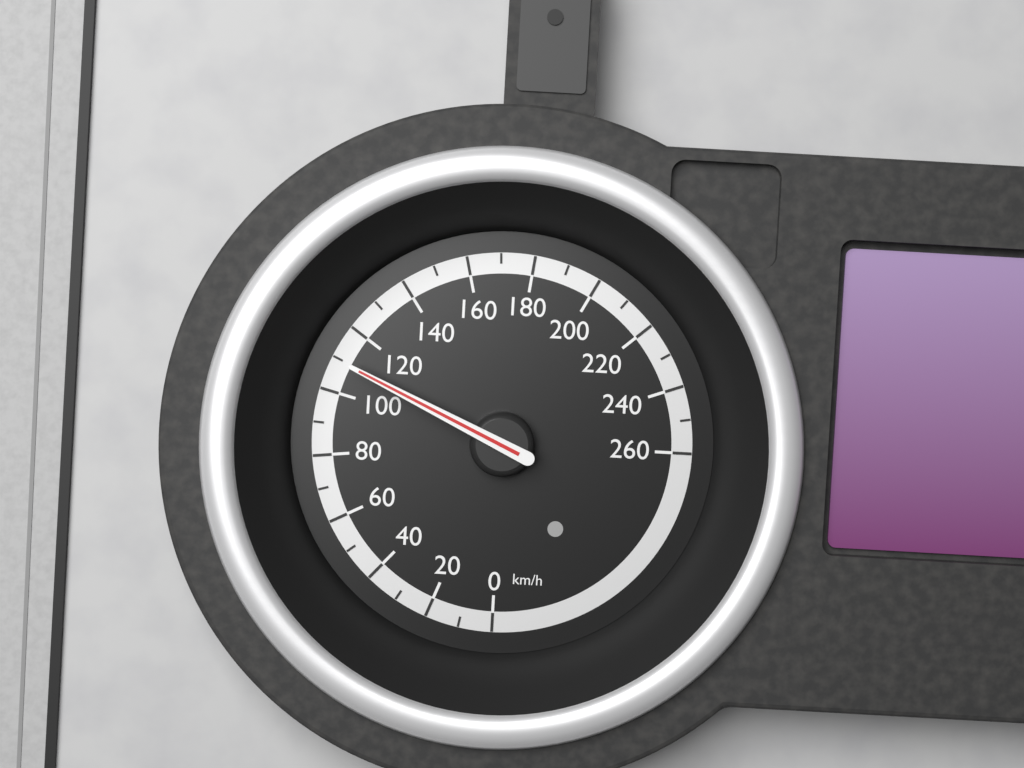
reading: 110 km/h
